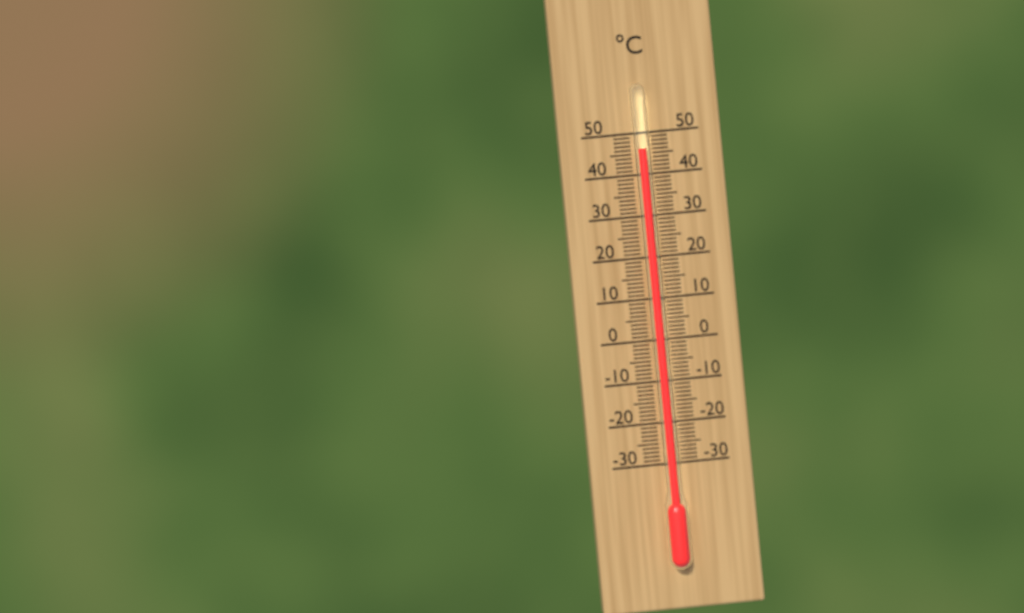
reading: 46 °C
